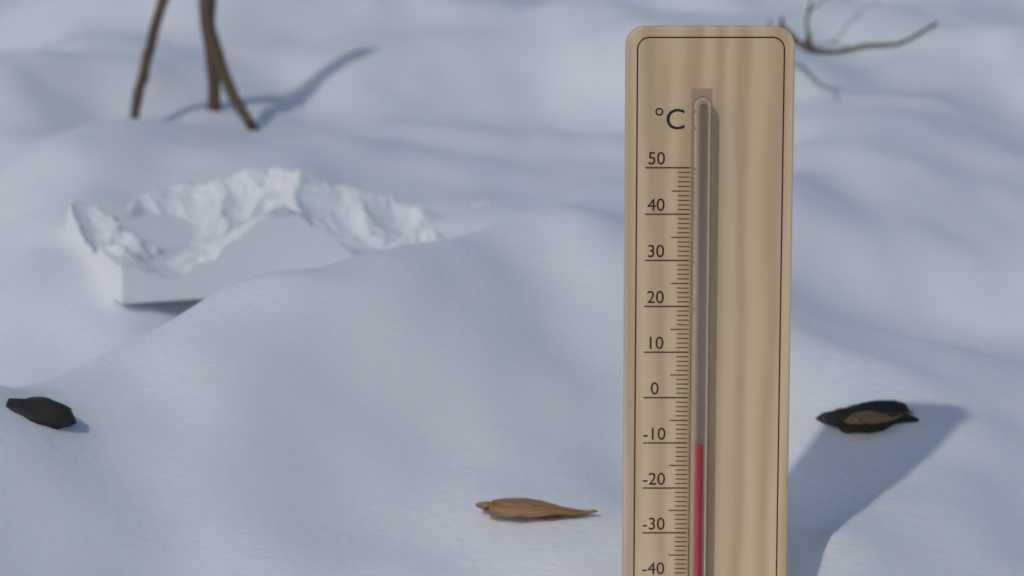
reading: -10 °C
